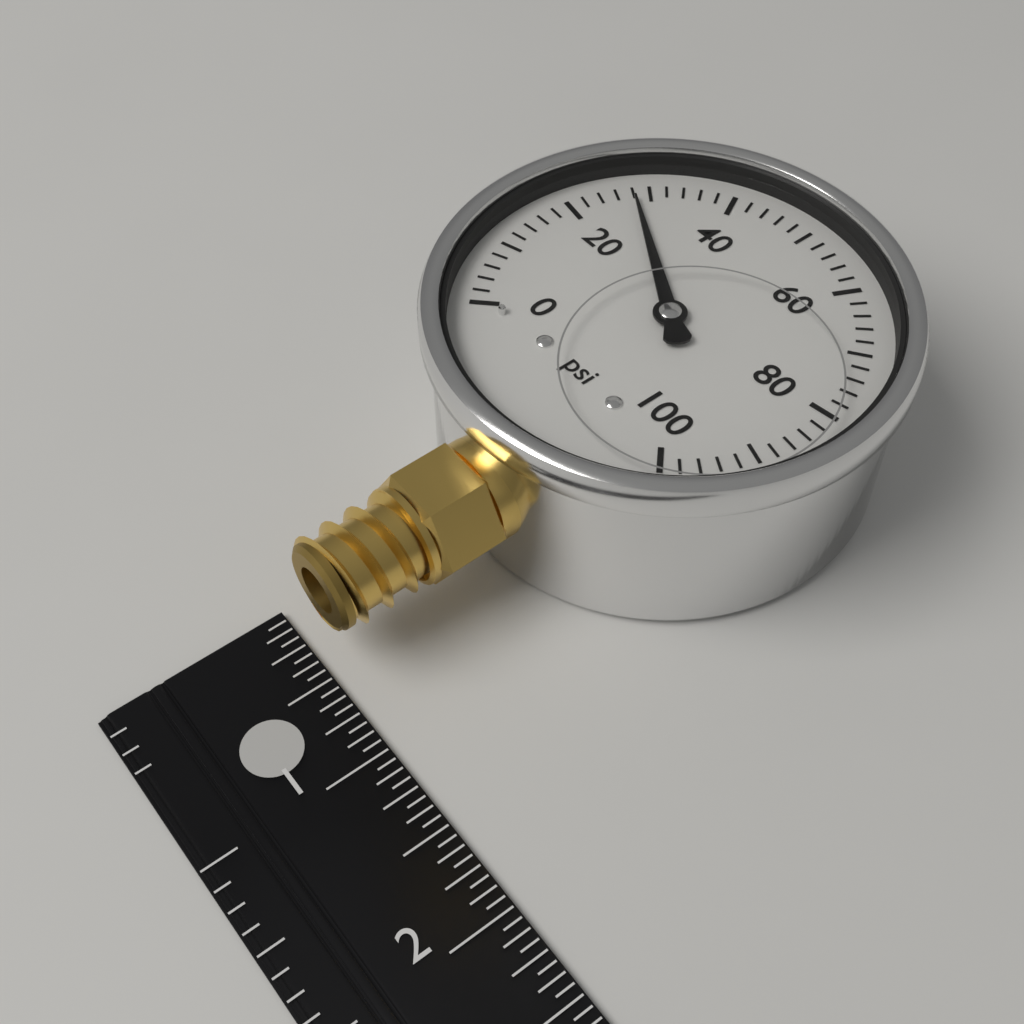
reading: 28 psi
